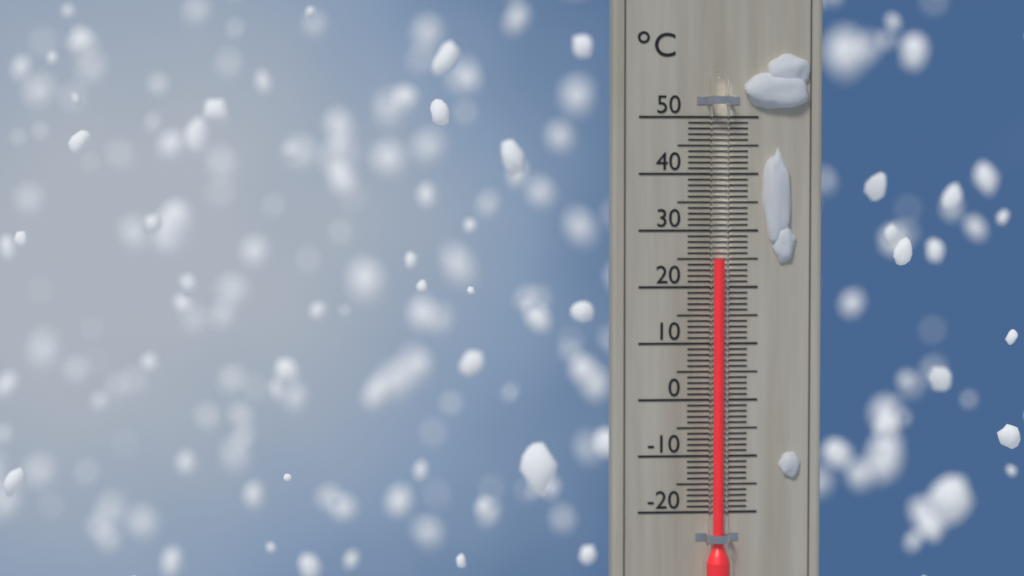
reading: 25 °C
